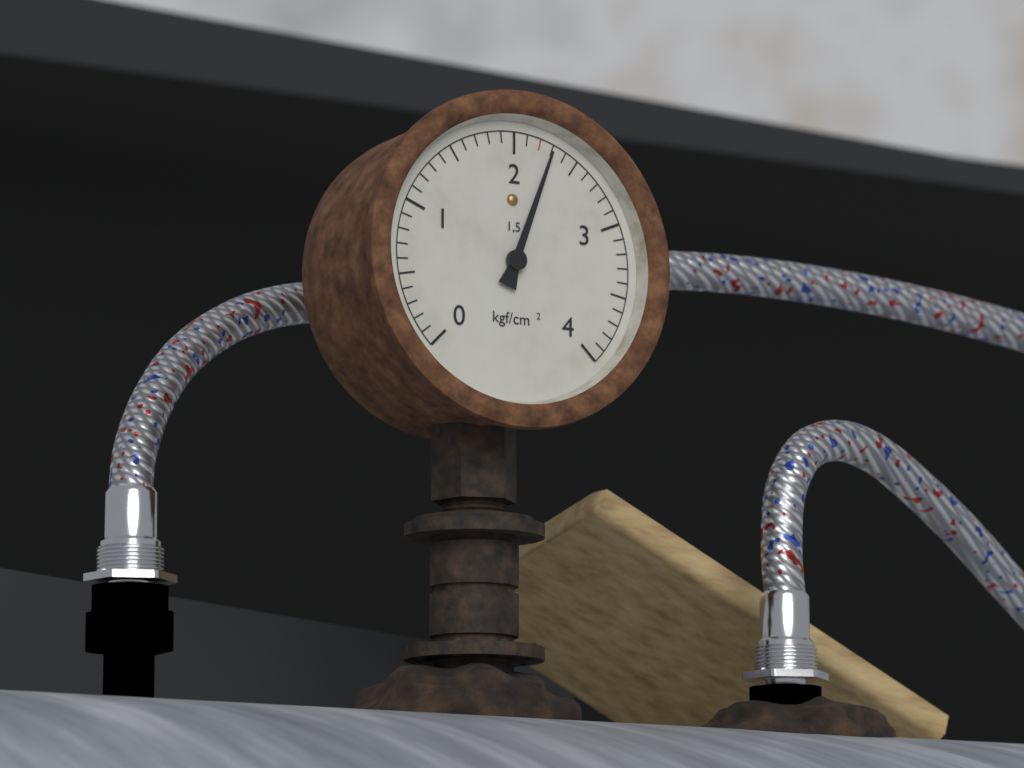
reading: 2.3 kgf/cm²
